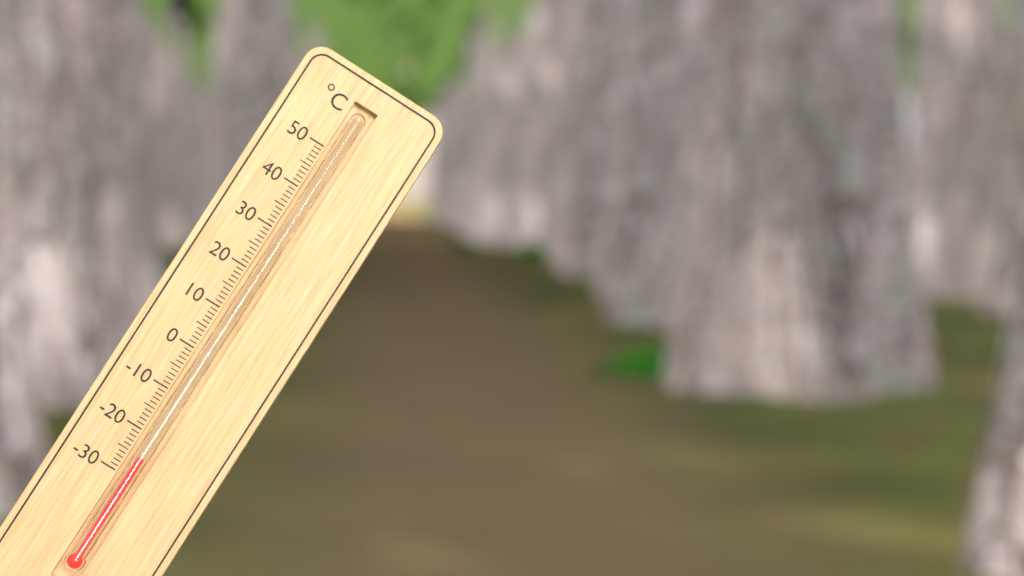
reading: -25 °C
